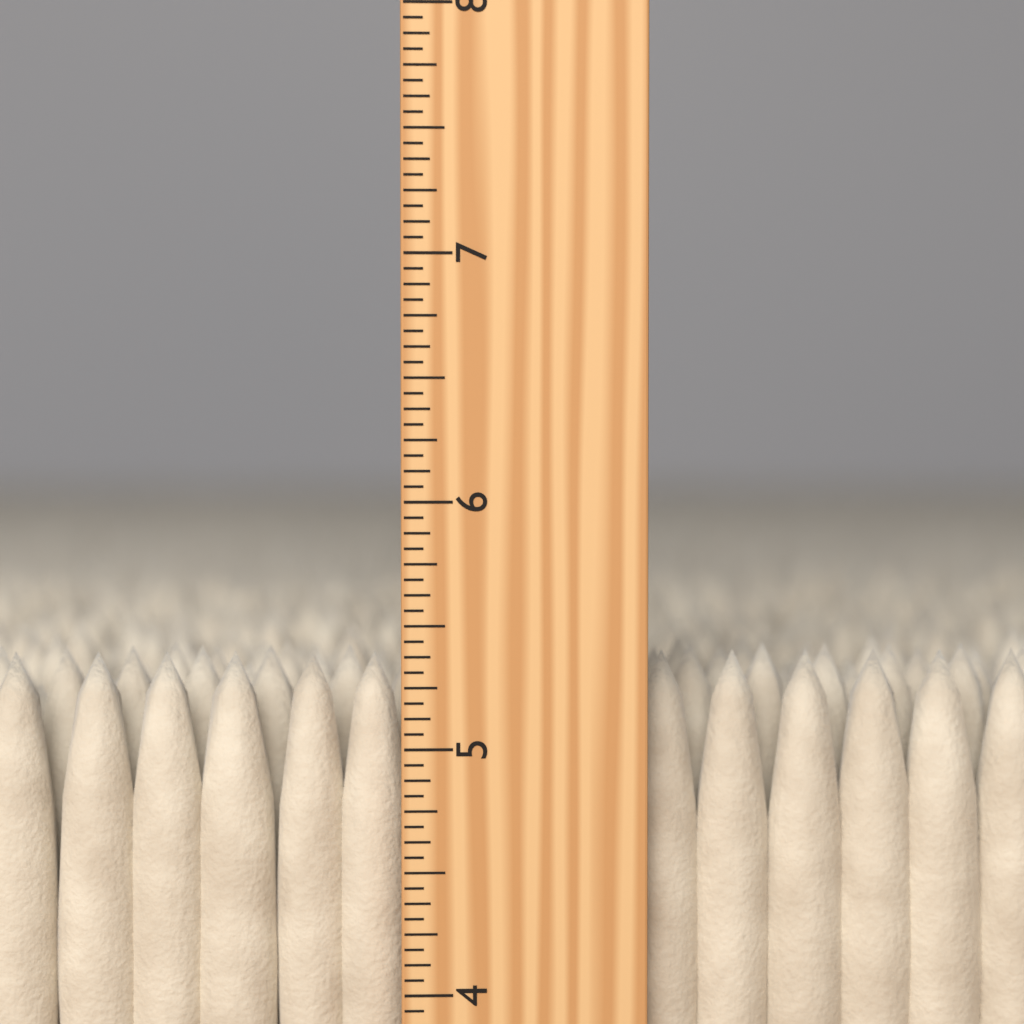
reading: 5.3750 inch
